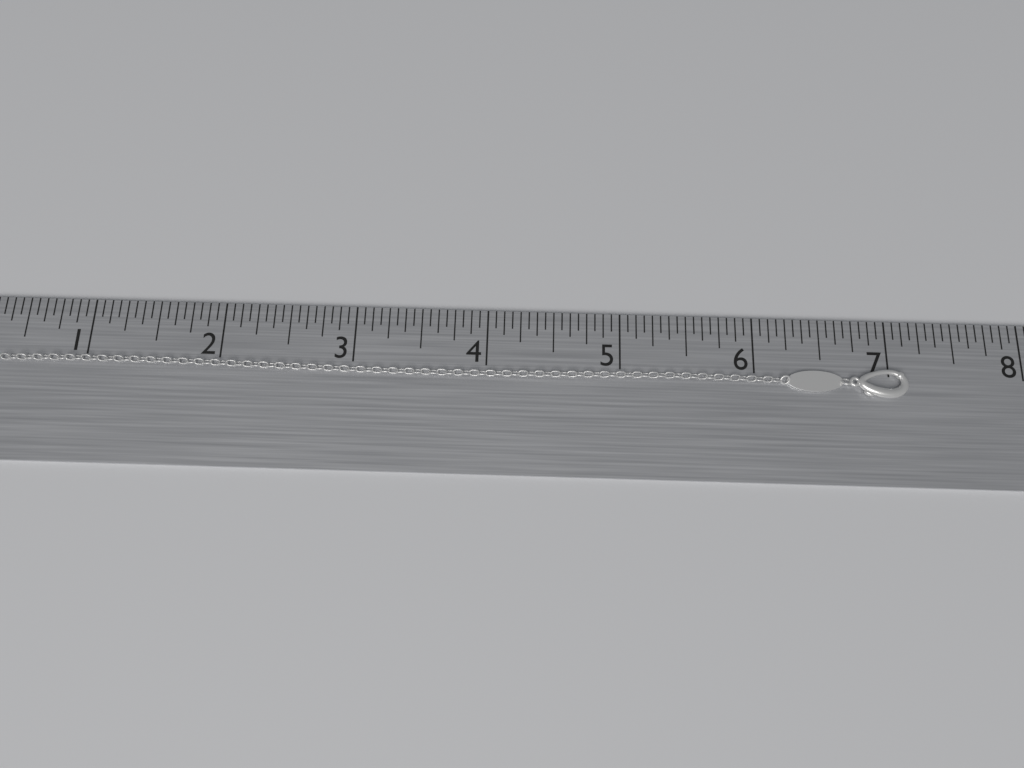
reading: 7.1250 in
